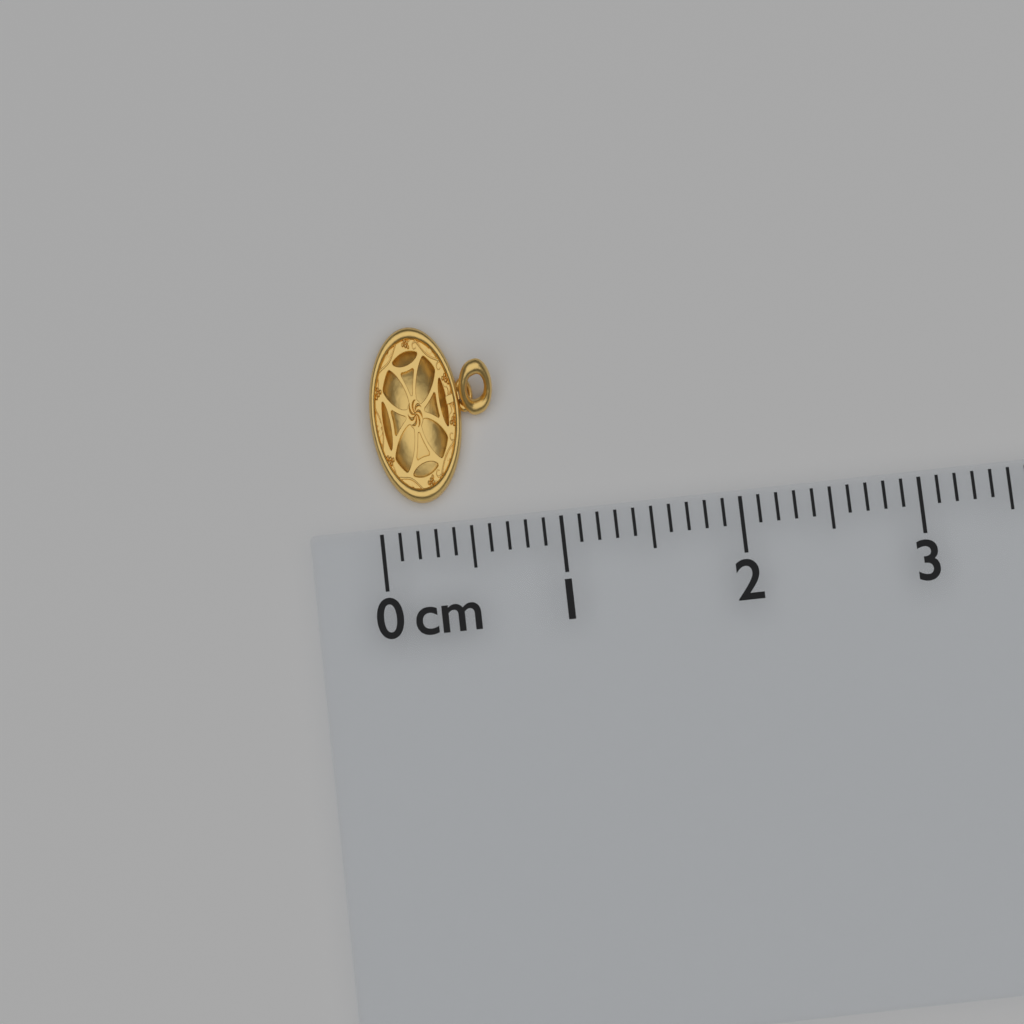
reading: 0.7 cm
